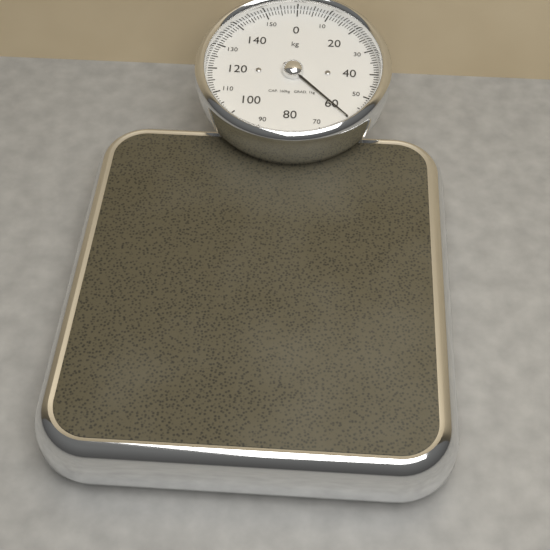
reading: 60 kg
